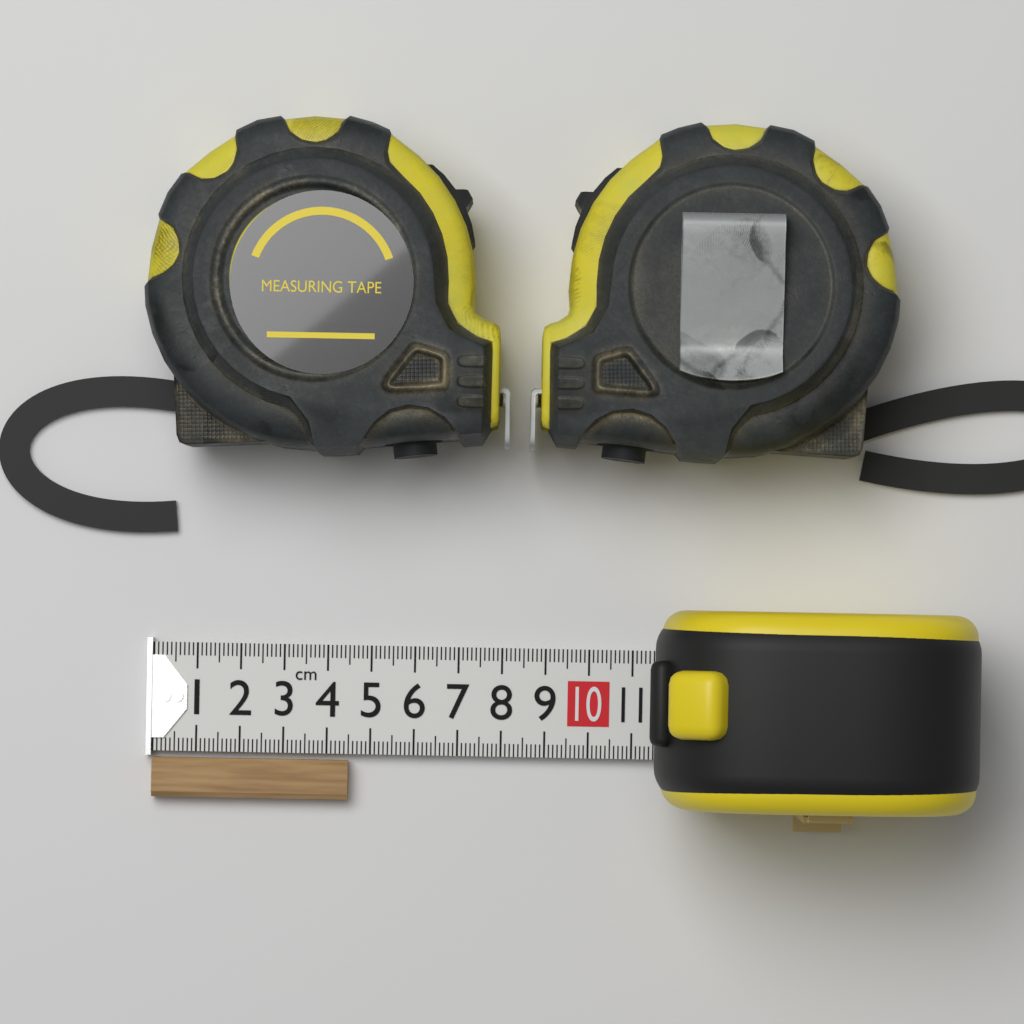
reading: 4.5 cm
